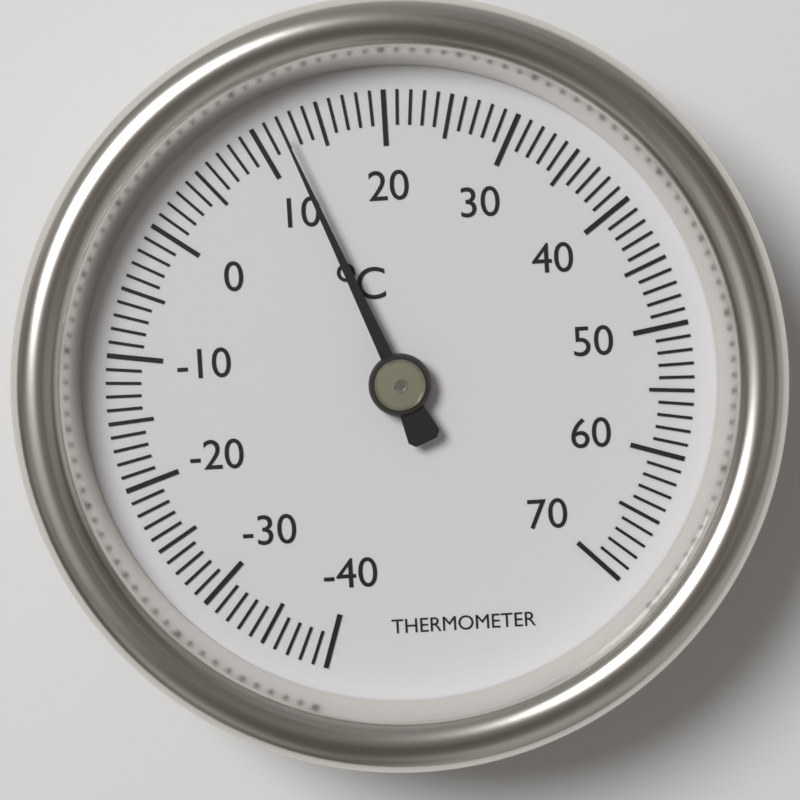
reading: 12 °C
